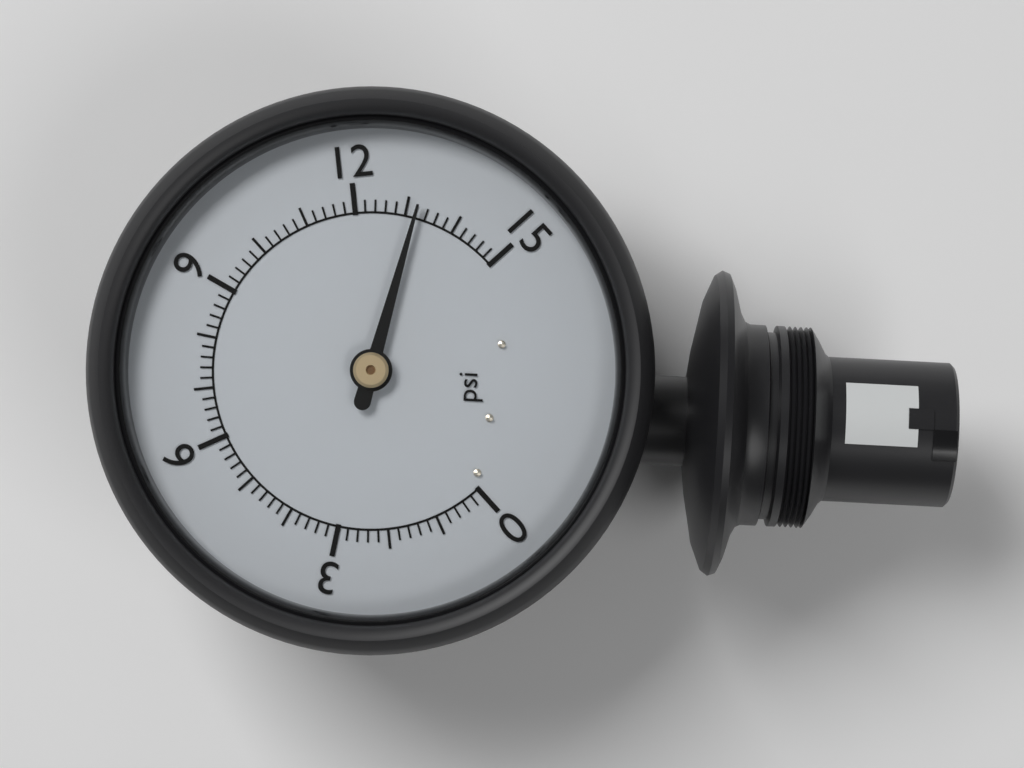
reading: 13.2 psi
